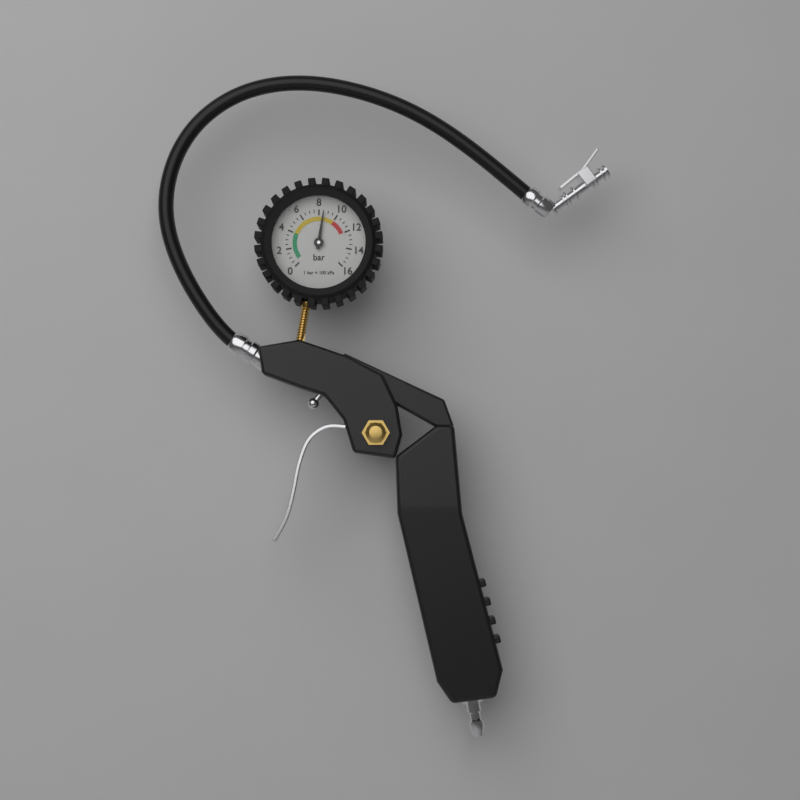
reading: 8.5 bar
